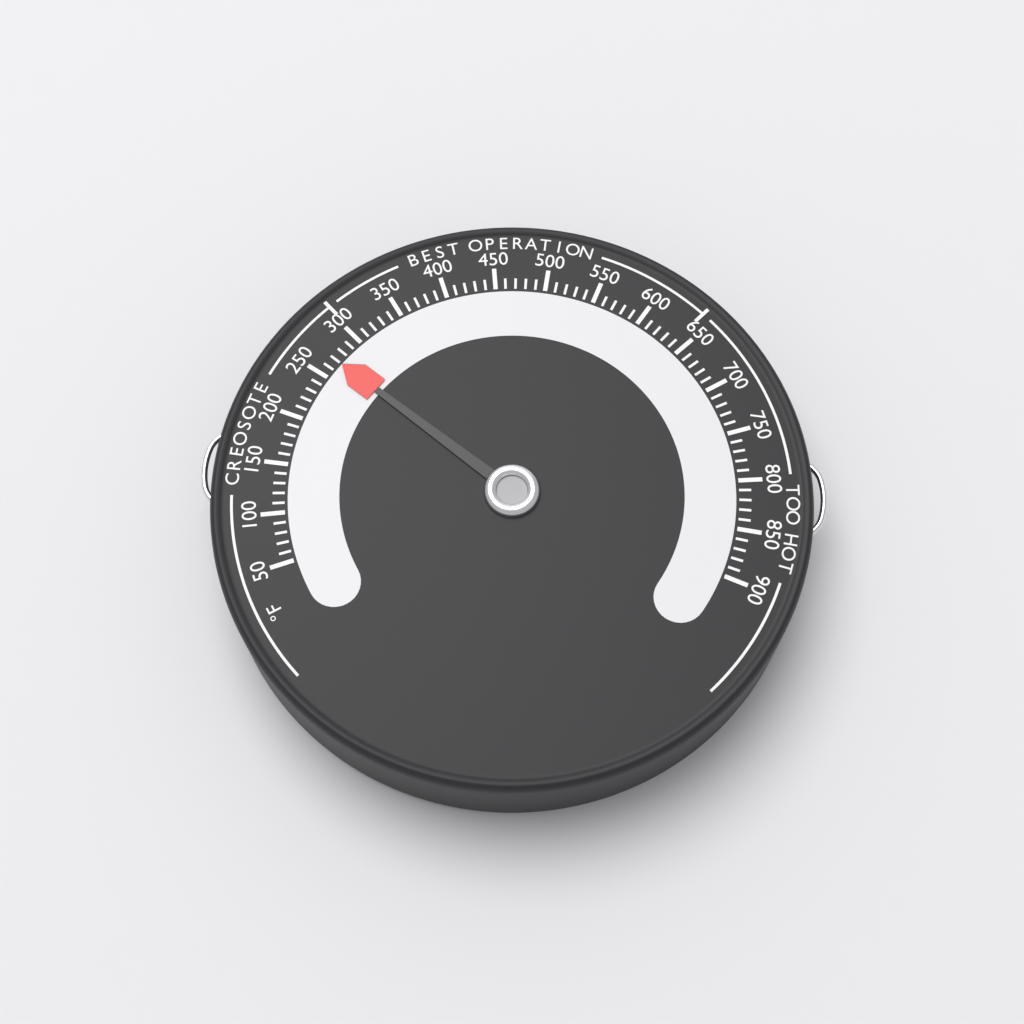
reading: 270 °F
